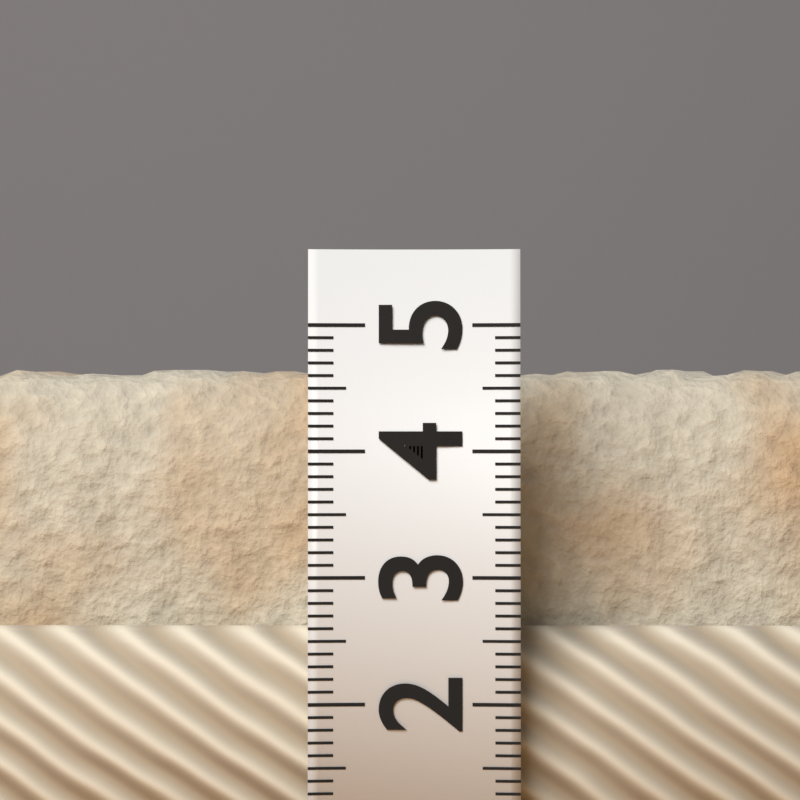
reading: 4.7 (no unit)
